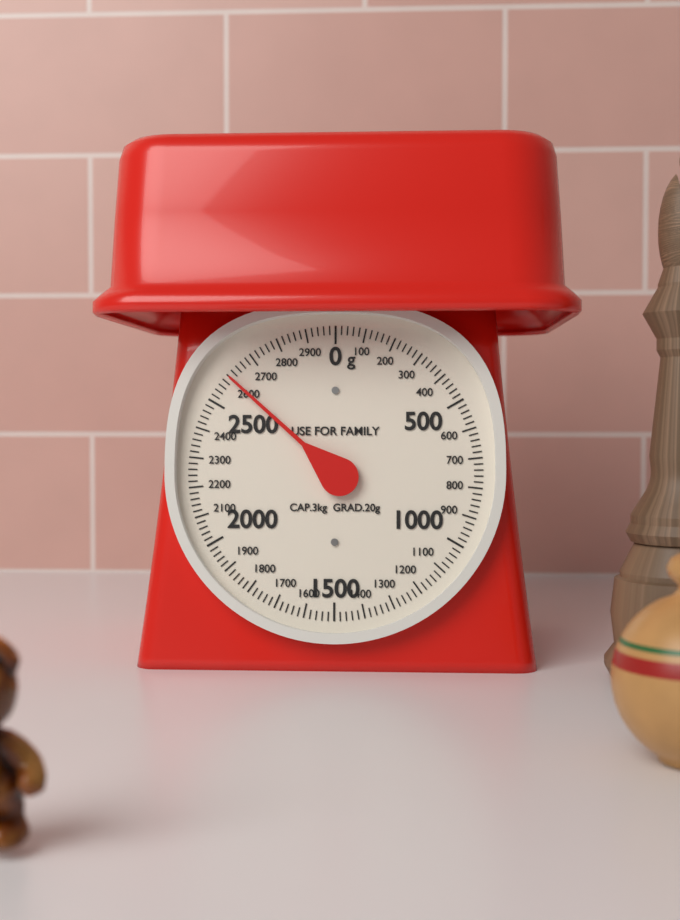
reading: 2600 g
